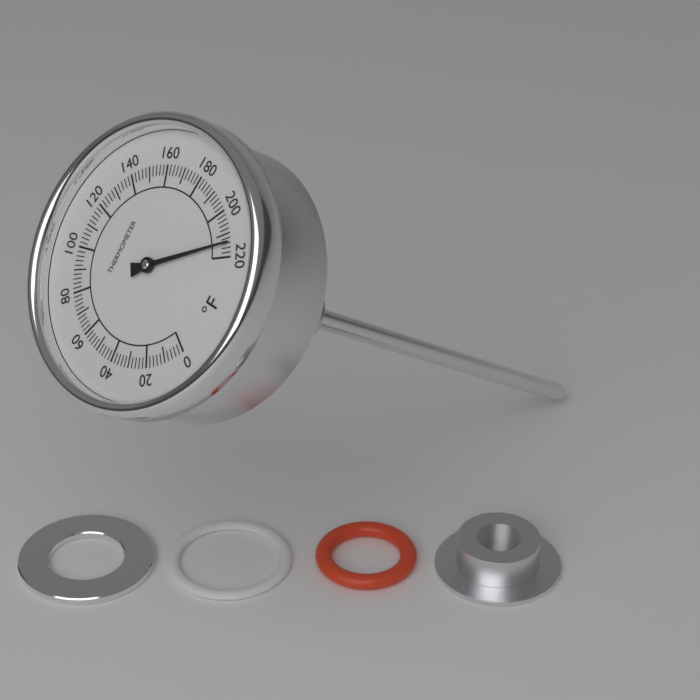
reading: 214 °F
